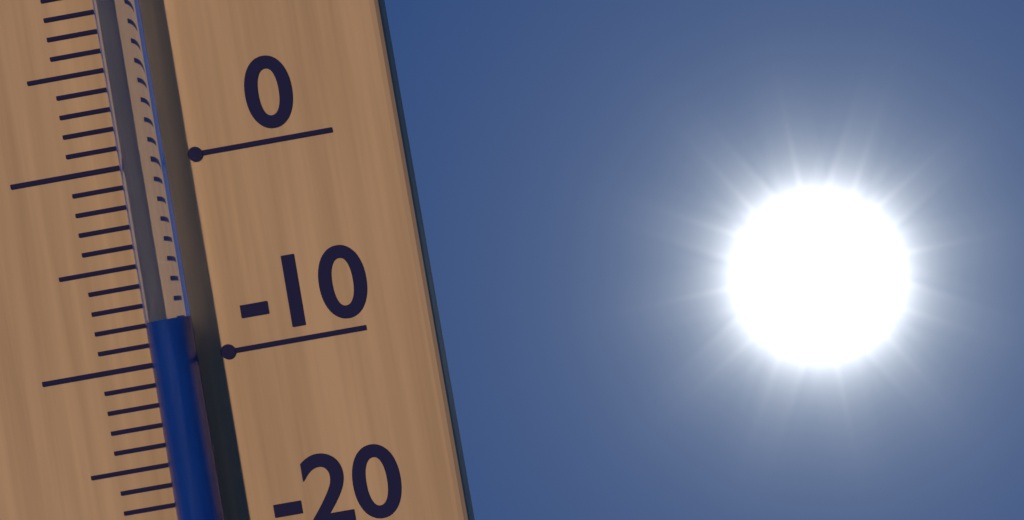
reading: -8 °C
